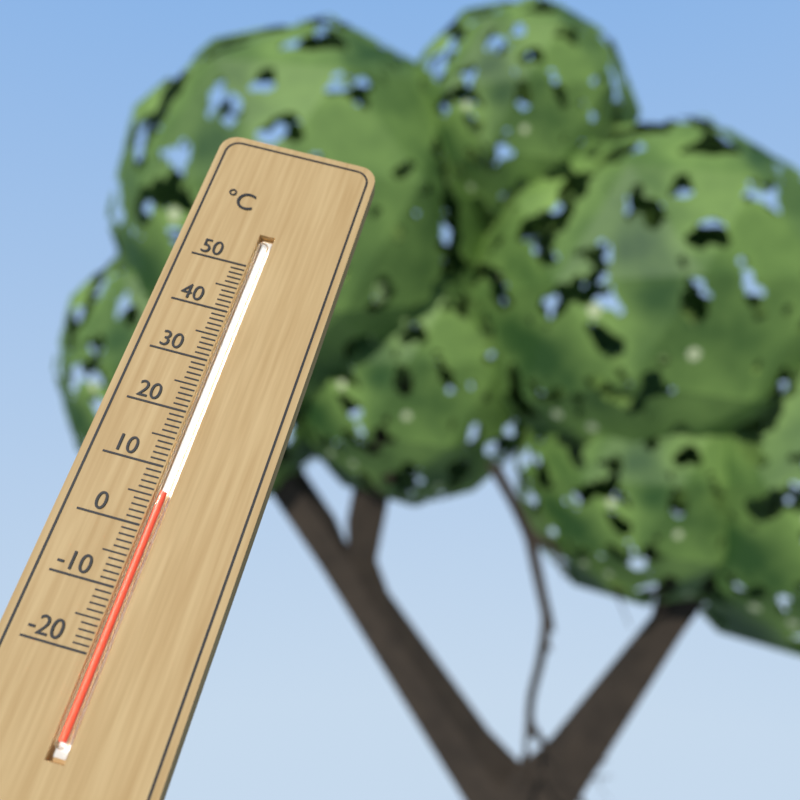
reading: 6 °C
